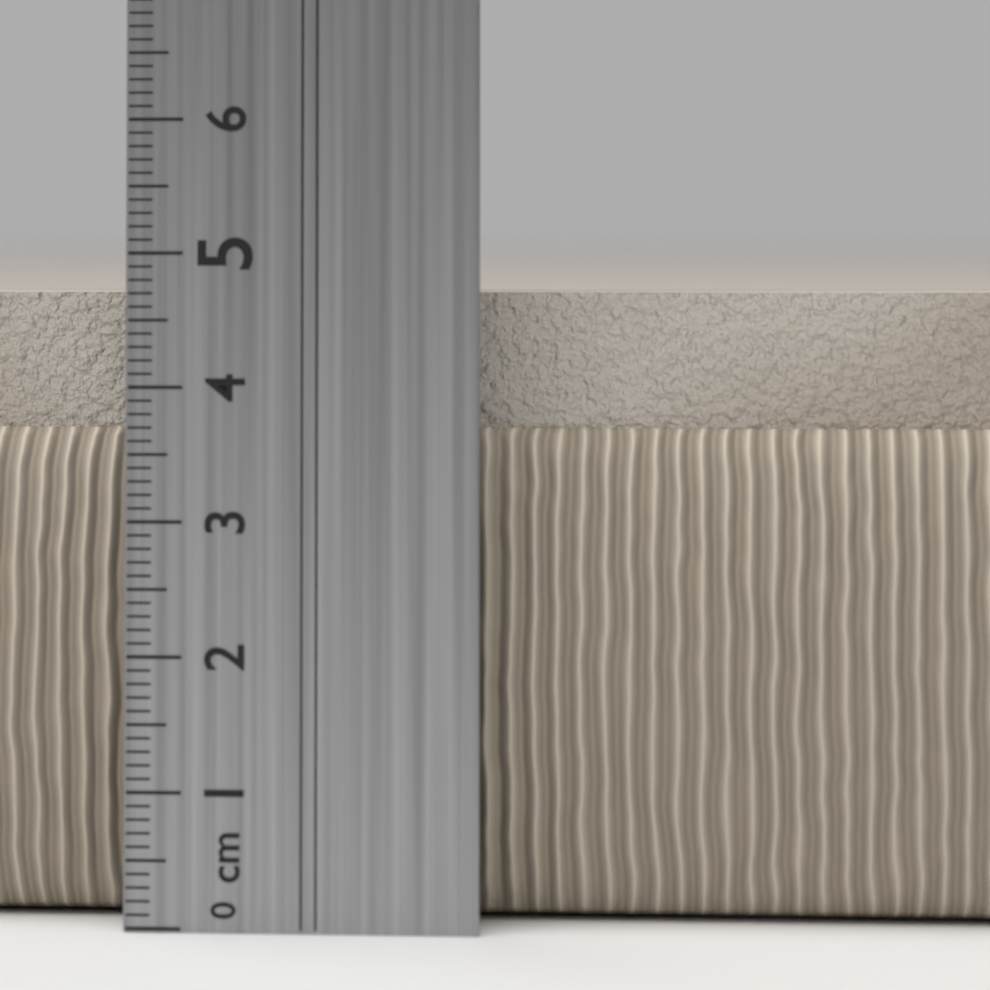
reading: 4.7 cm
